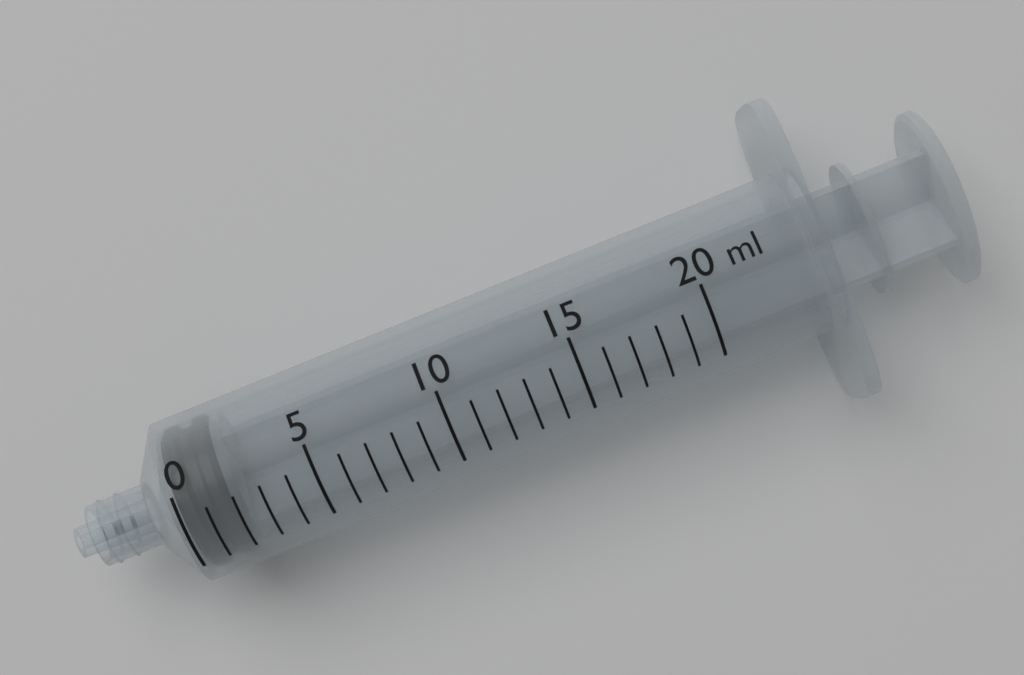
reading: 0 ml
